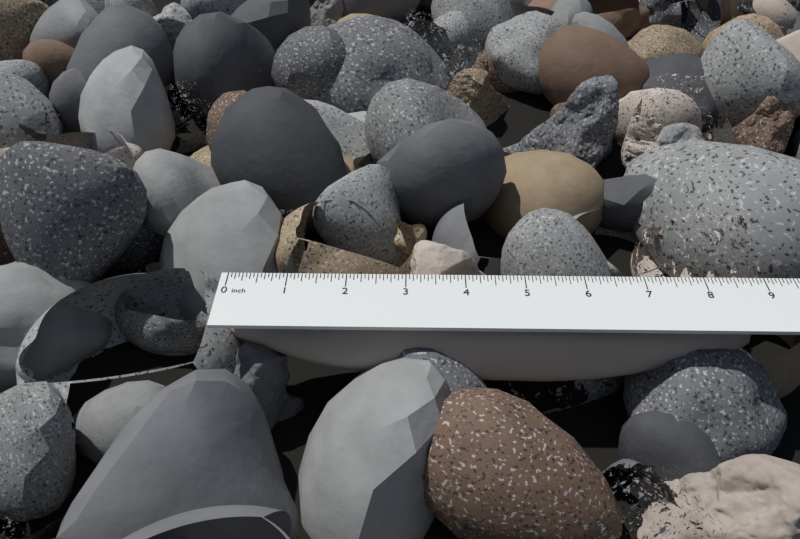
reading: 8.8125 in
